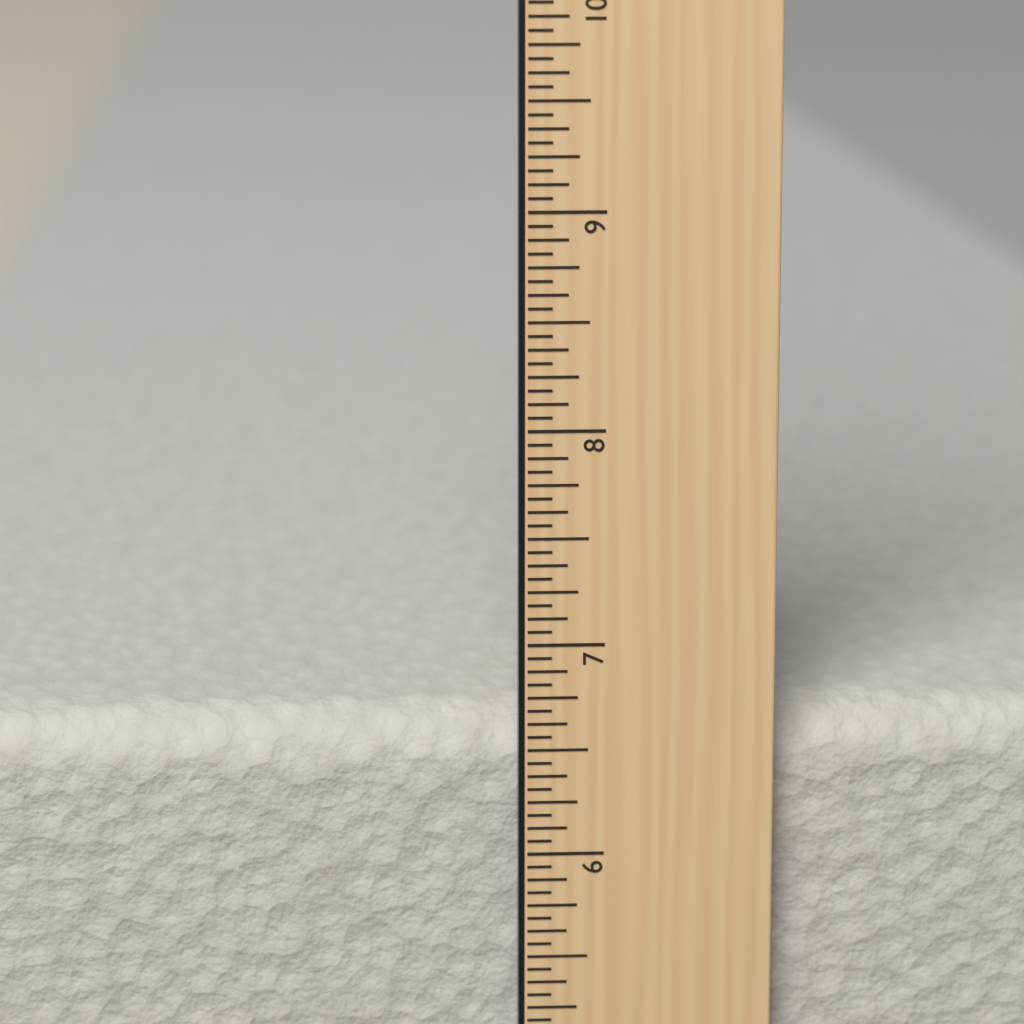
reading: 6.6250 in
